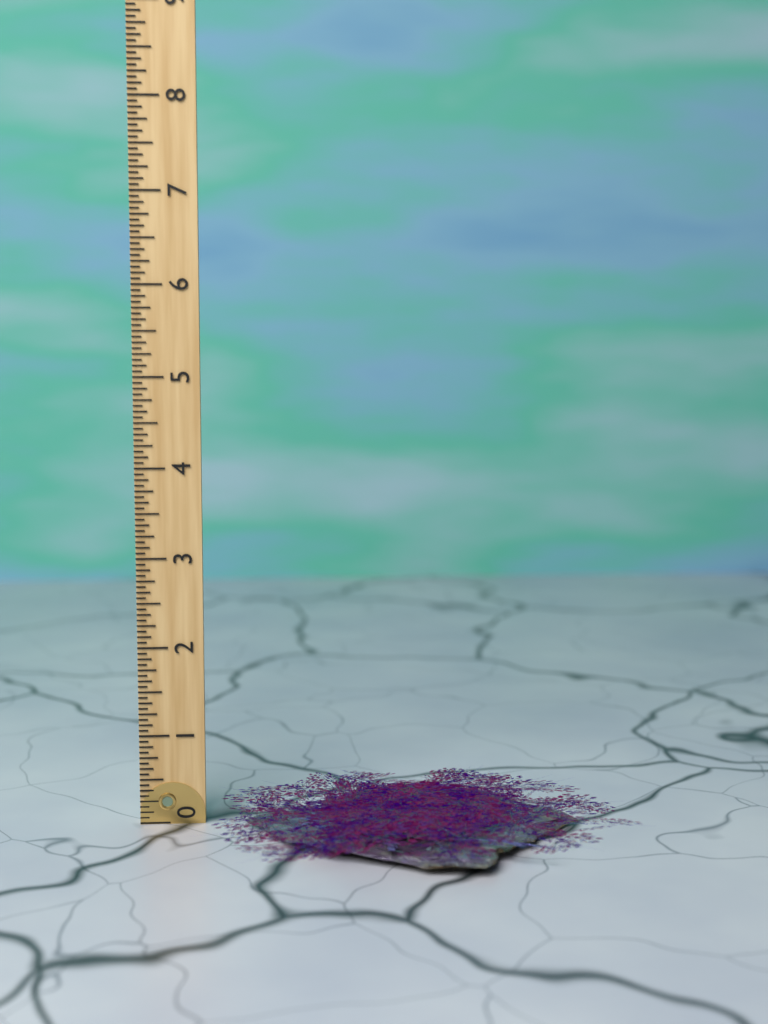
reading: 0.5625 (no unit)
